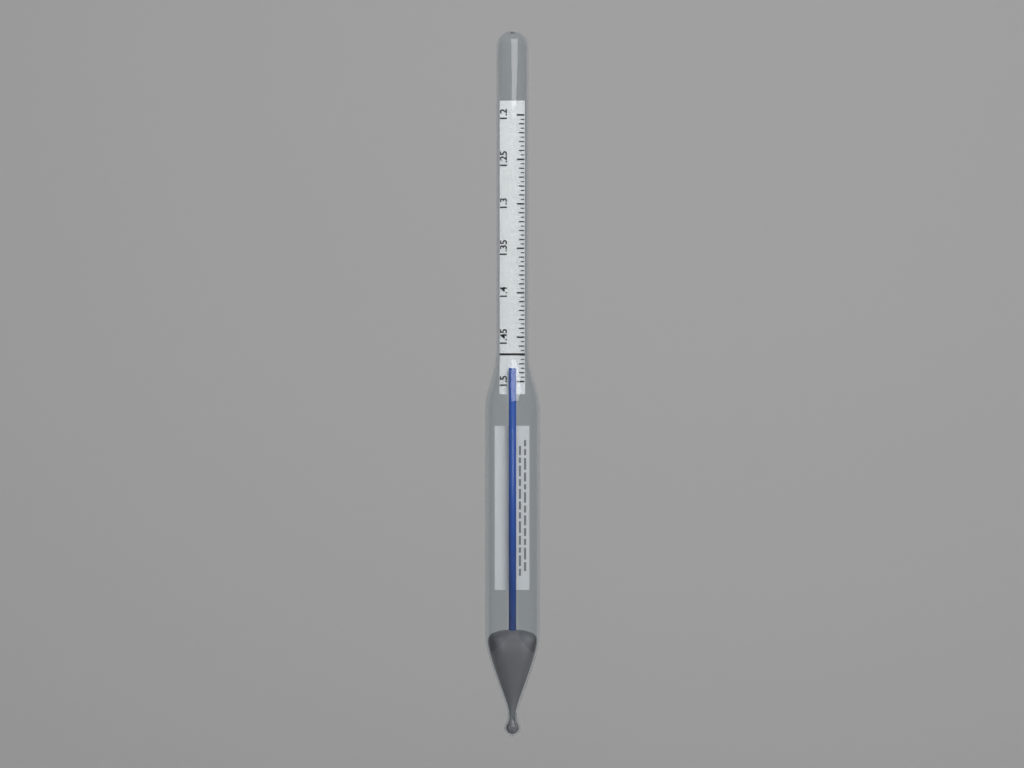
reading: 1.485 (no unit)
